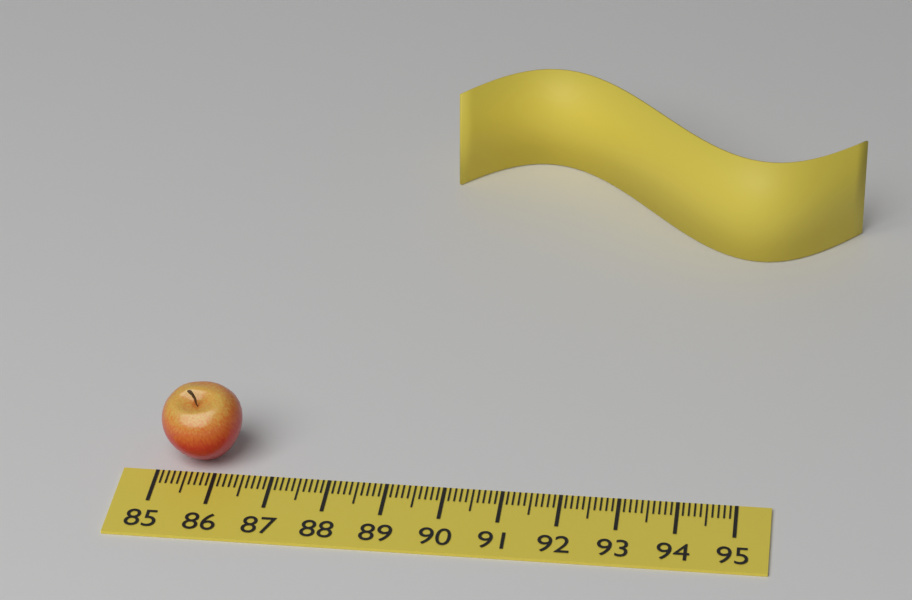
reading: 86.4 (no unit)
